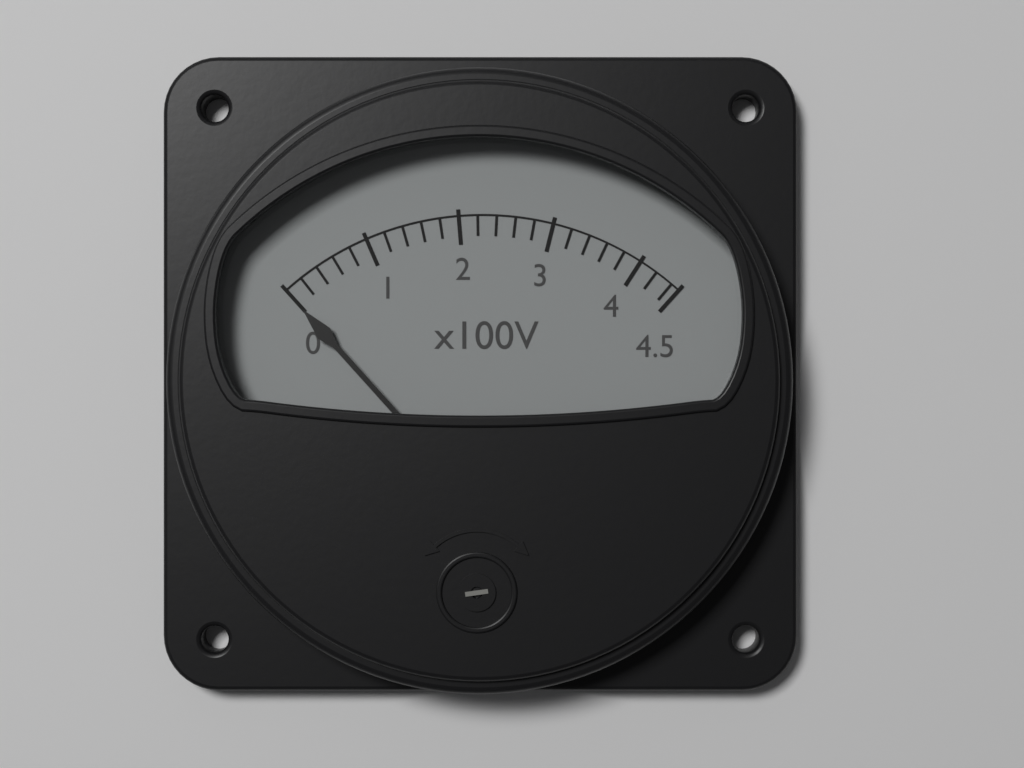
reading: 0 V
